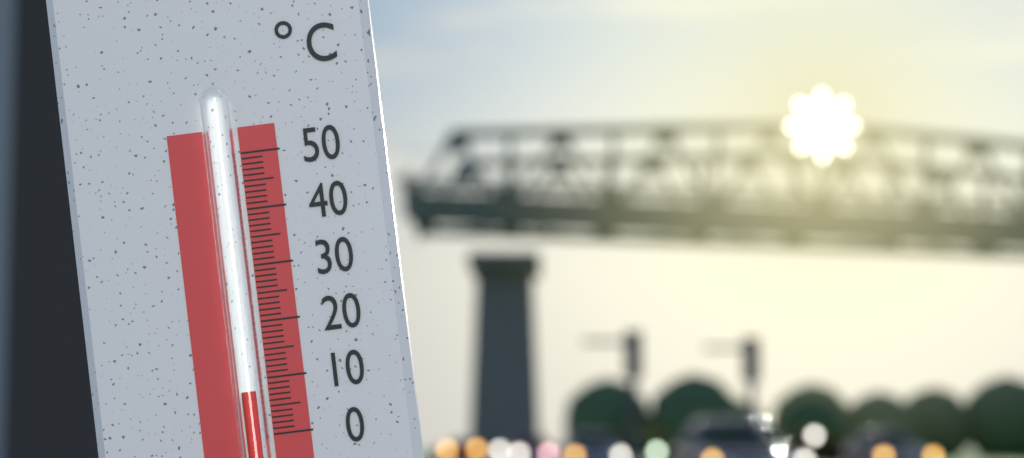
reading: 8 °C
